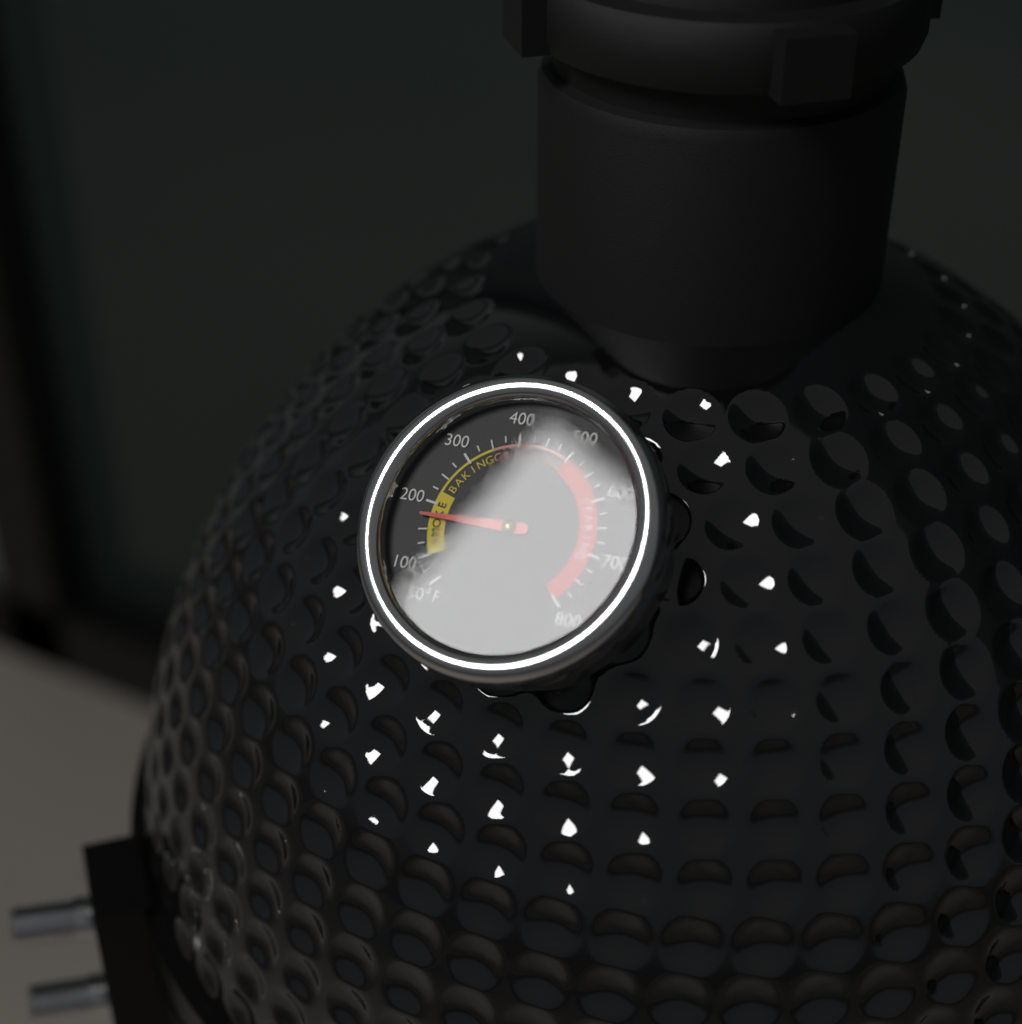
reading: 175 °F
